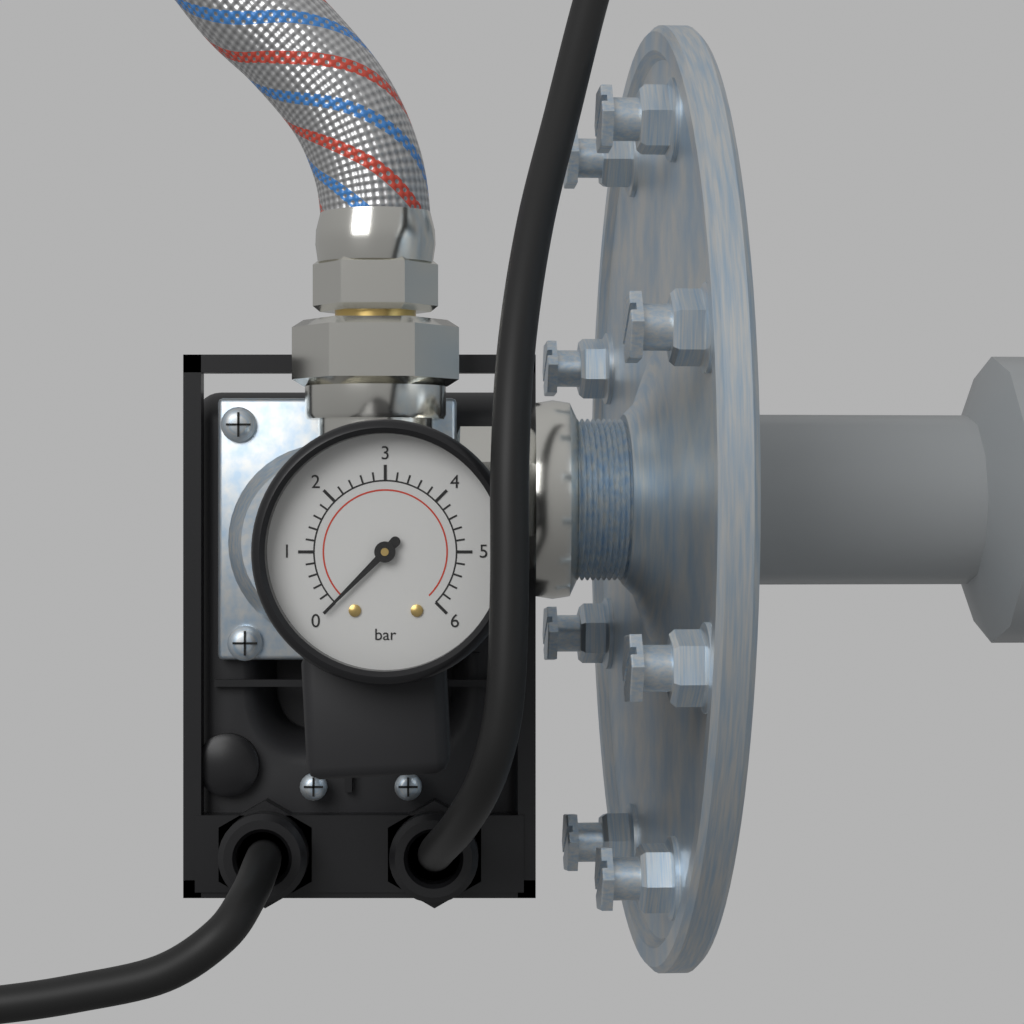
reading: 0.0 bar
